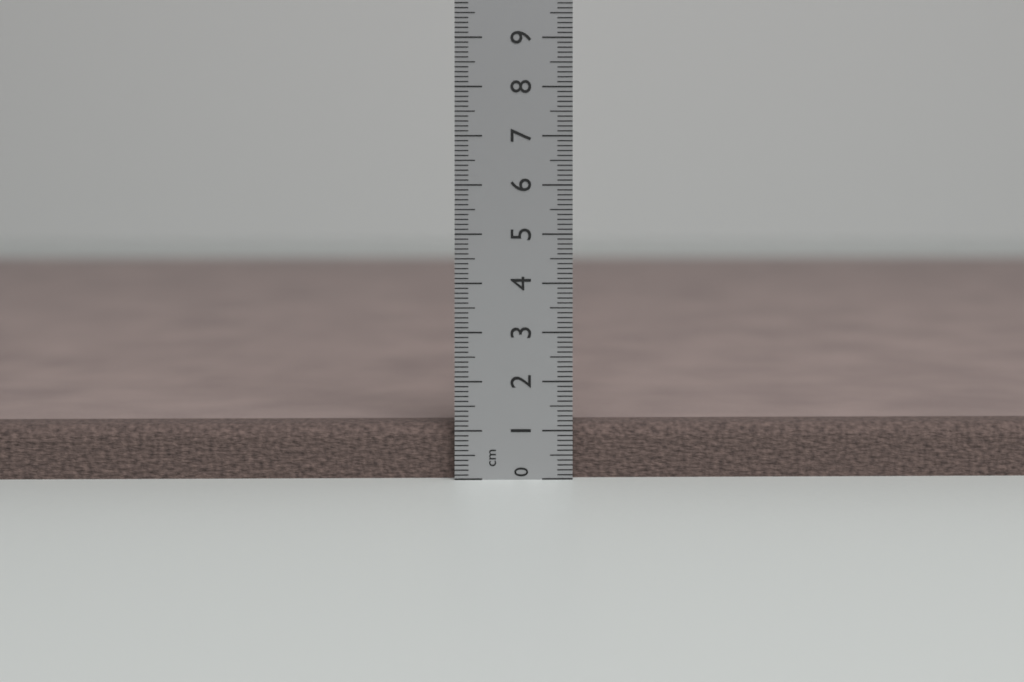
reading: 1.1 cm
